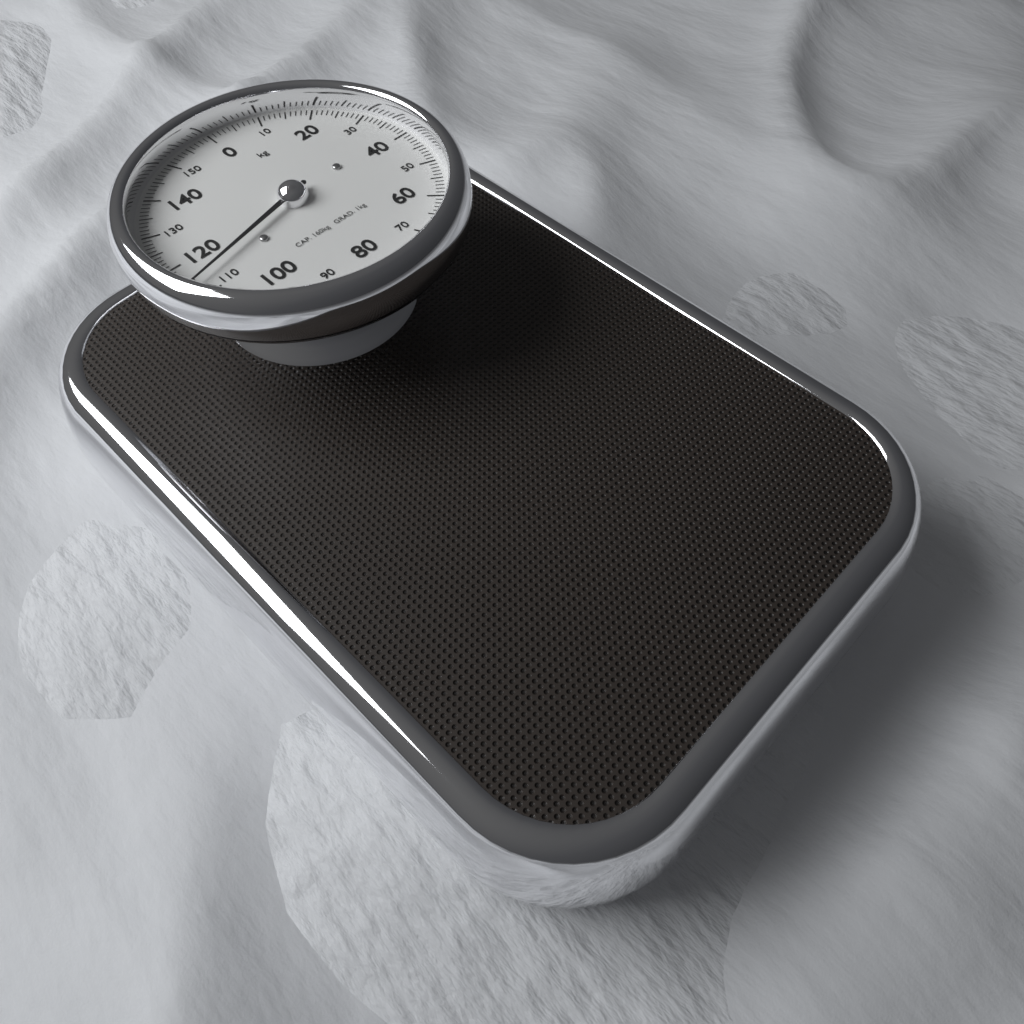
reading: 114 kg
